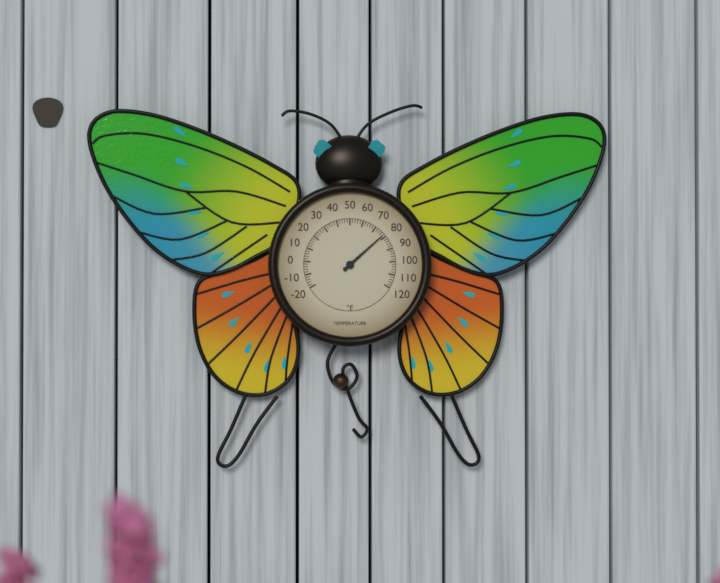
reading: 78 °F
